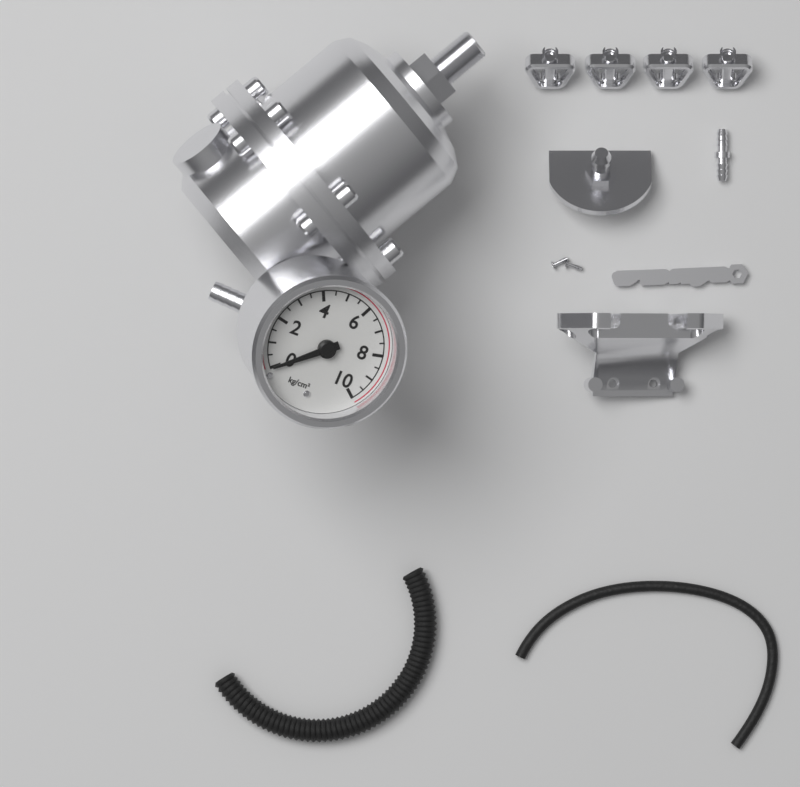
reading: 0.0 kg/cm²
